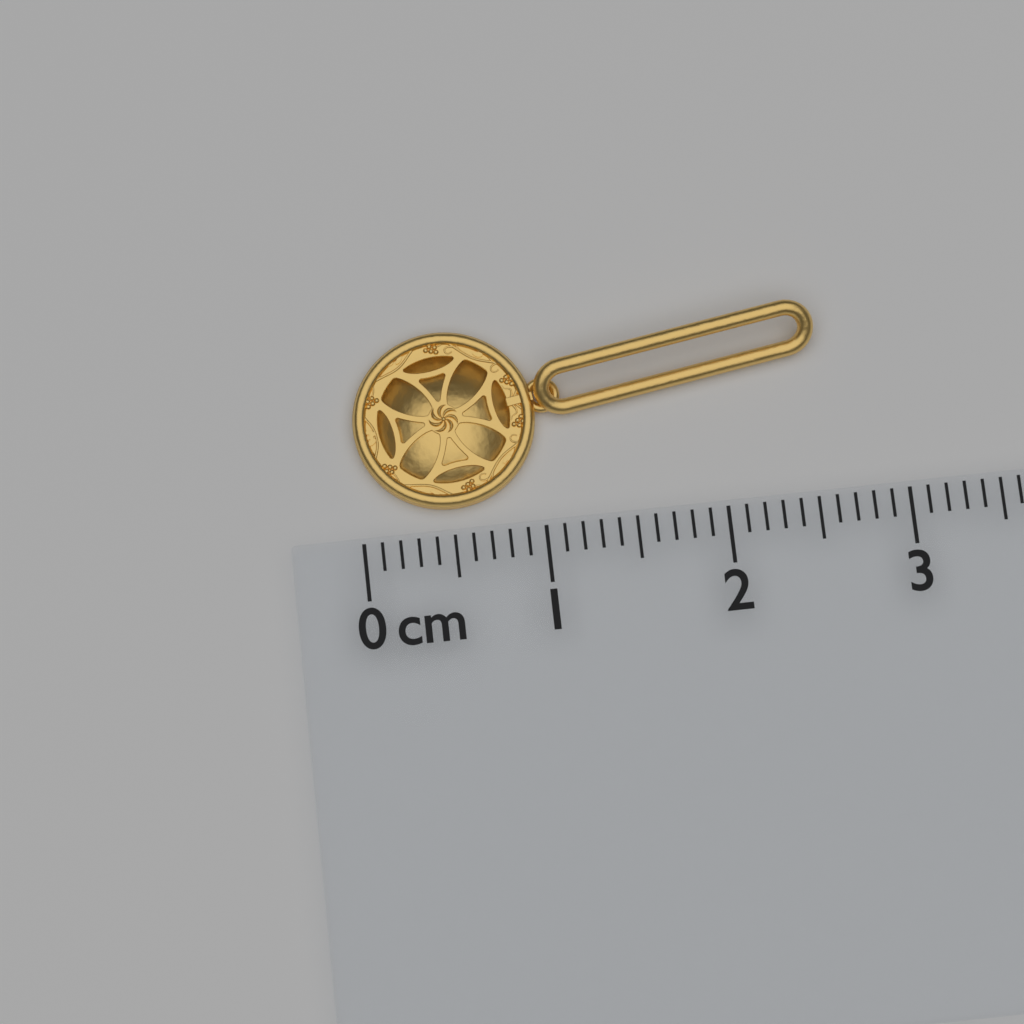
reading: 2.6 cm
